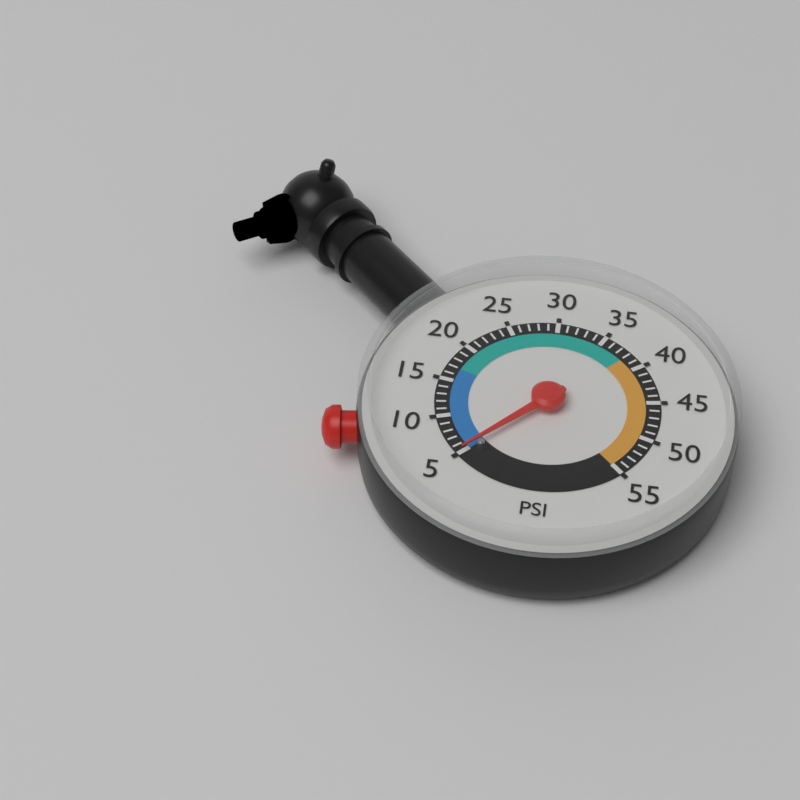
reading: 5 psi
